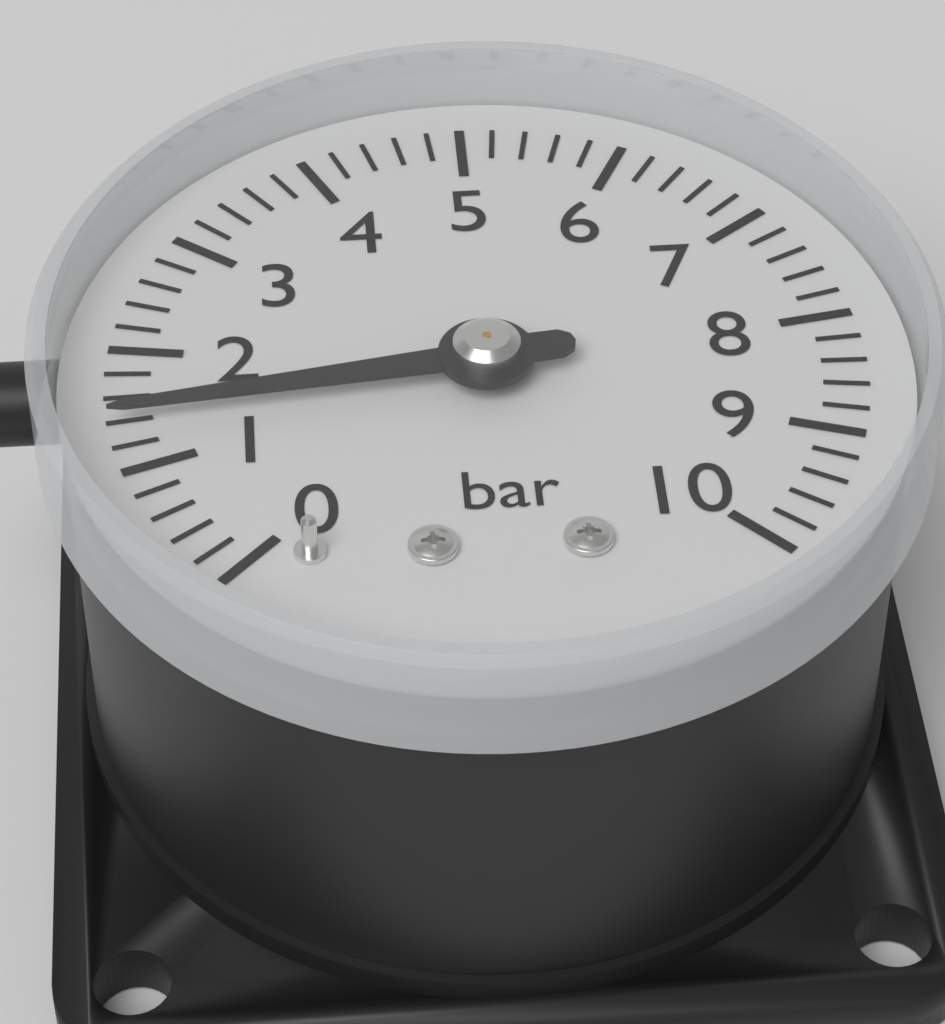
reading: 1.4 bar
